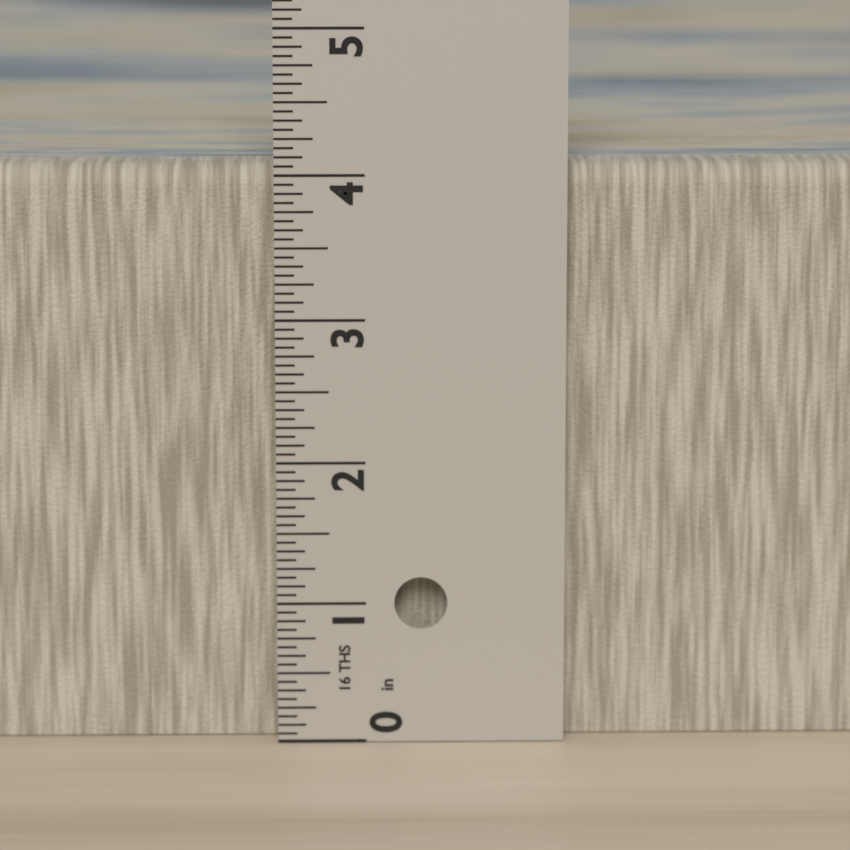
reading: 4.0625 in
